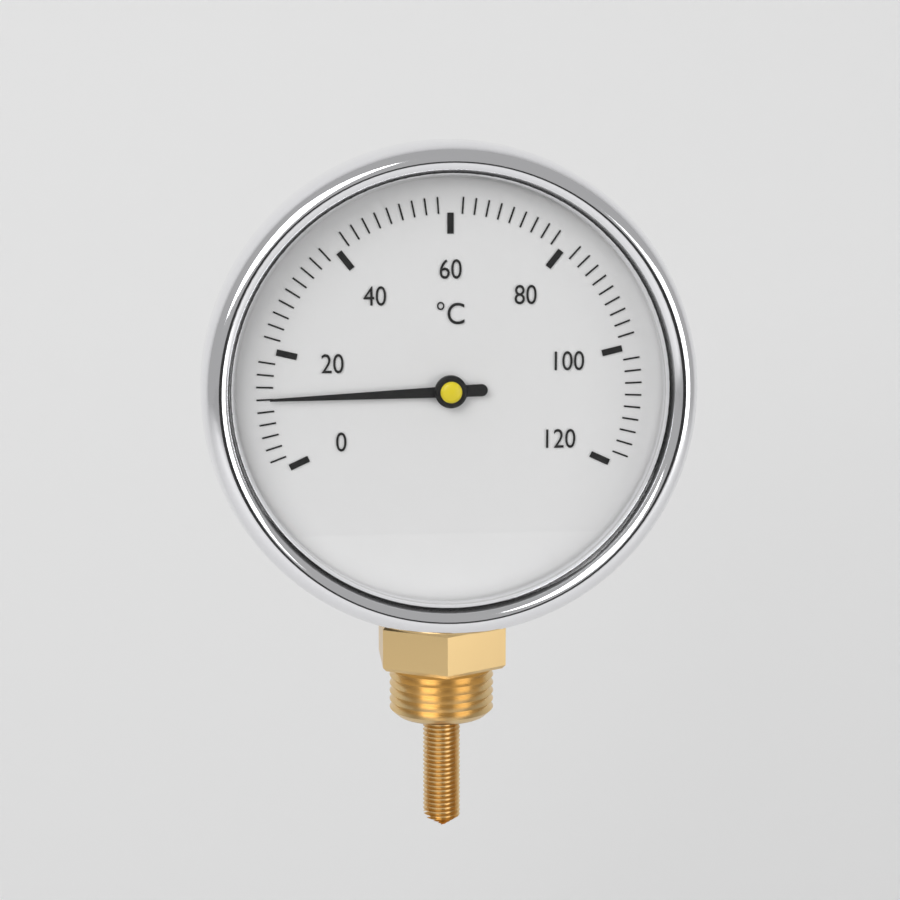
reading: 12 °C
